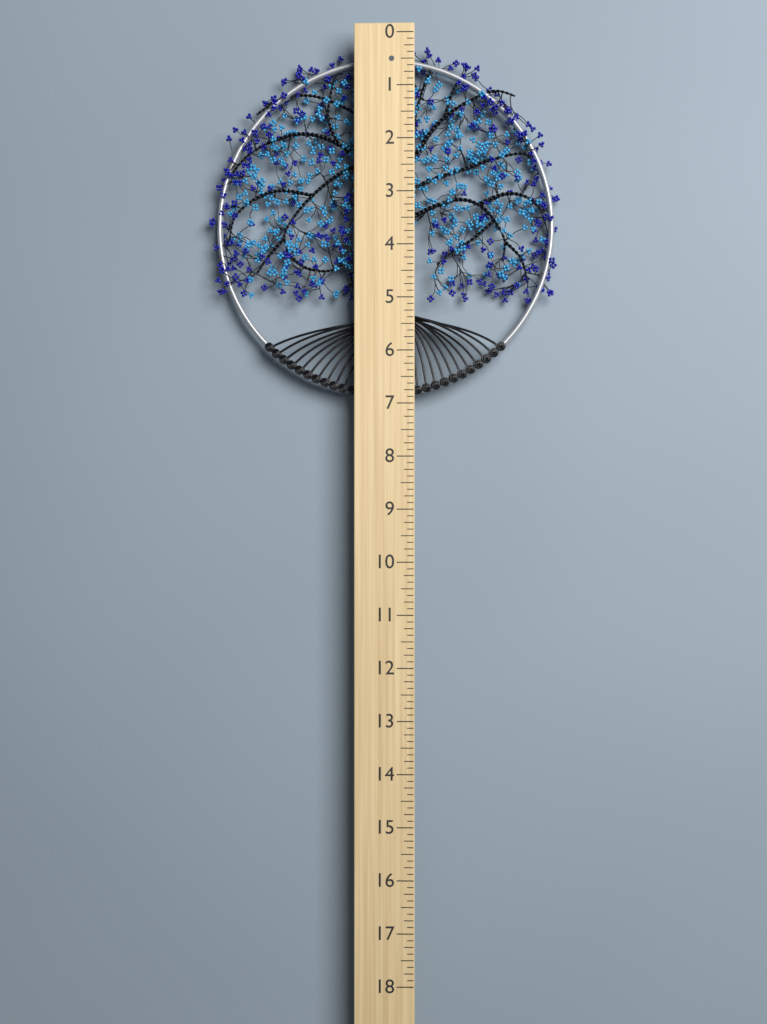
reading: 6.875 (no unit)
